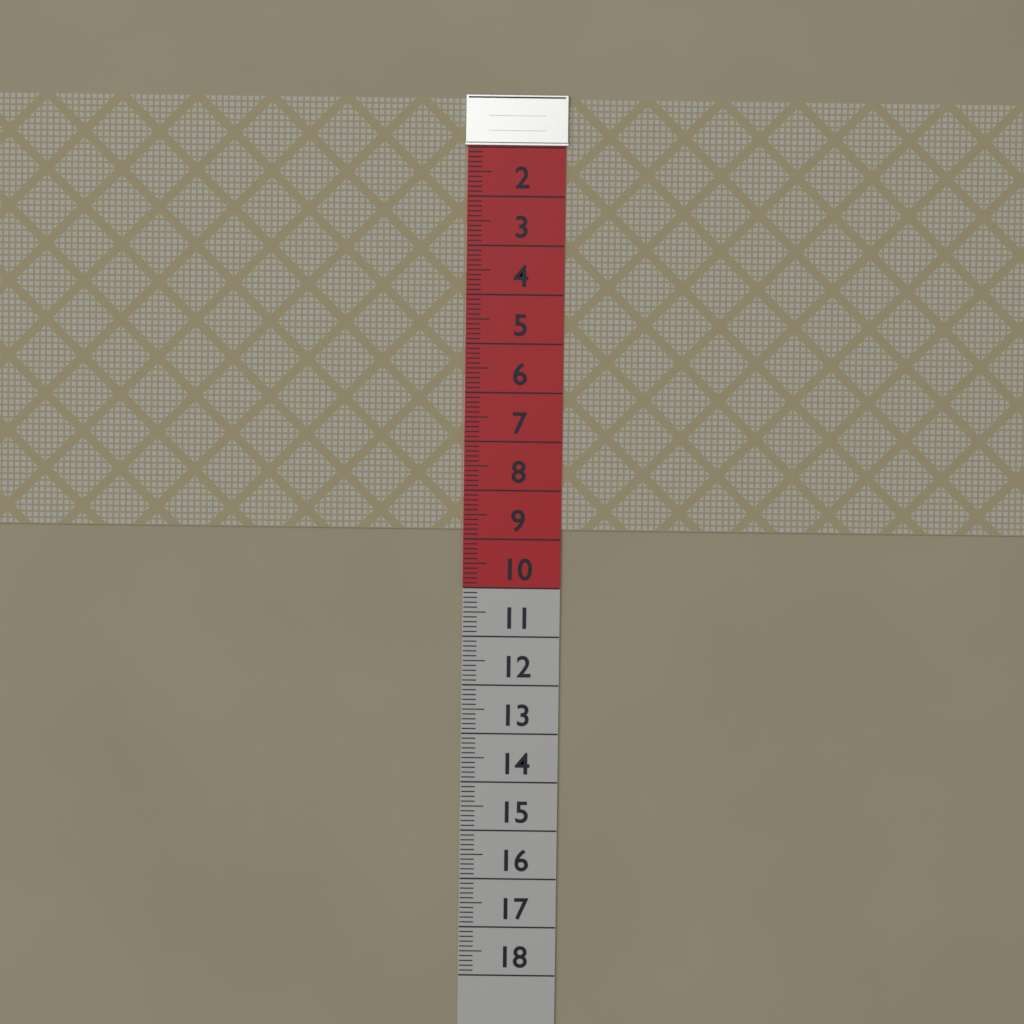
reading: 8.8 (no unit)
